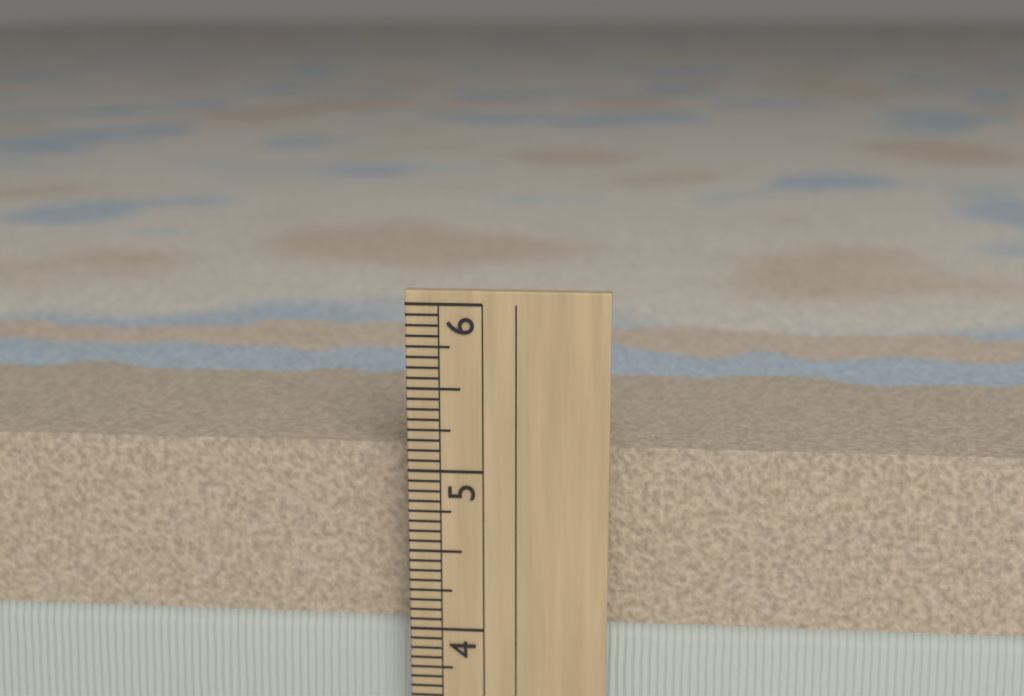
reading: 5.1250 in
